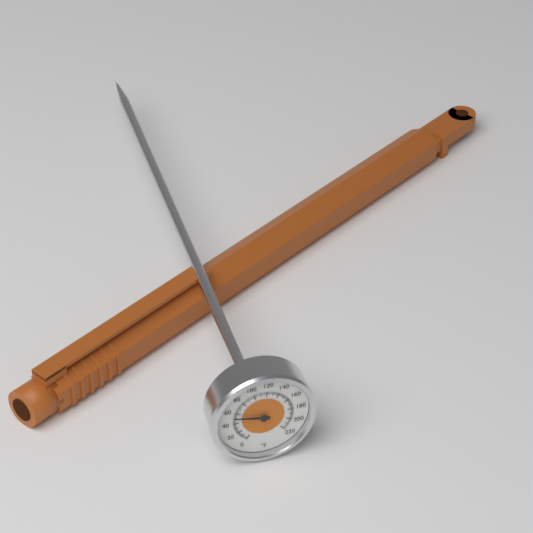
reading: 52 °F
